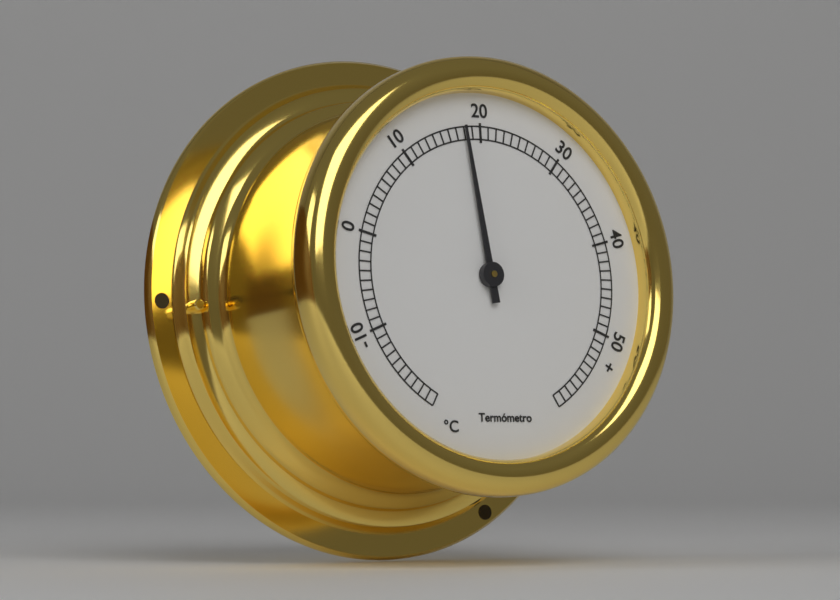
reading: 18 °C
